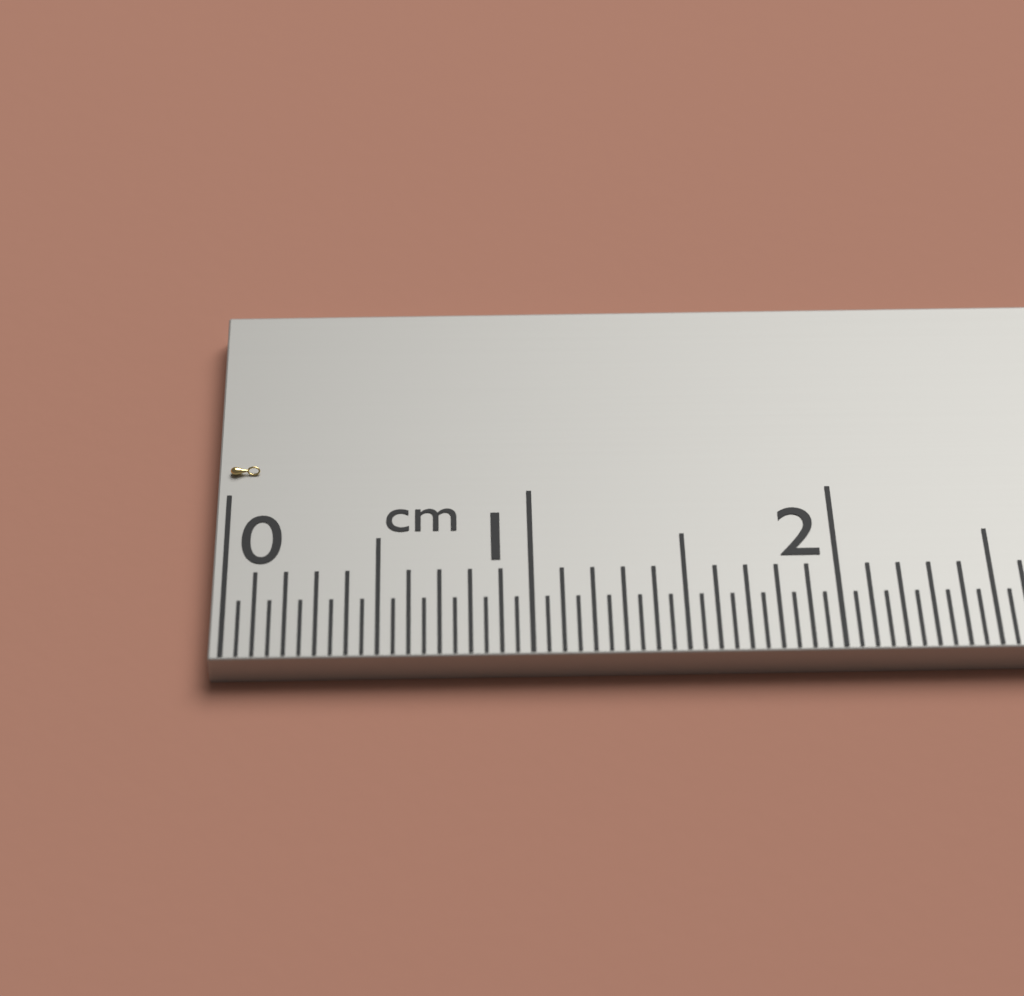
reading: 0.10 cm
